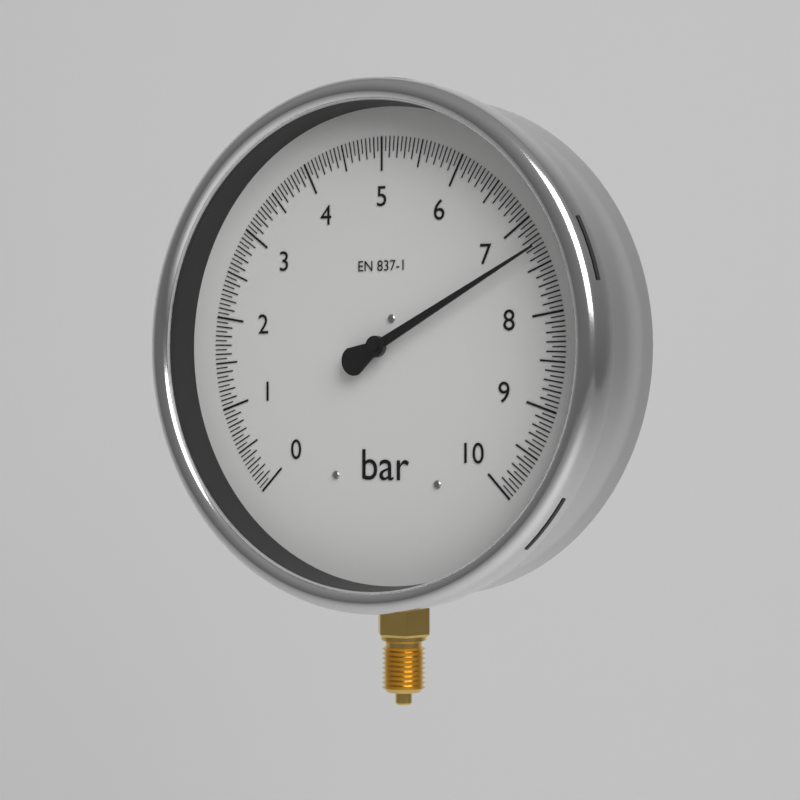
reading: 7.30 bar
